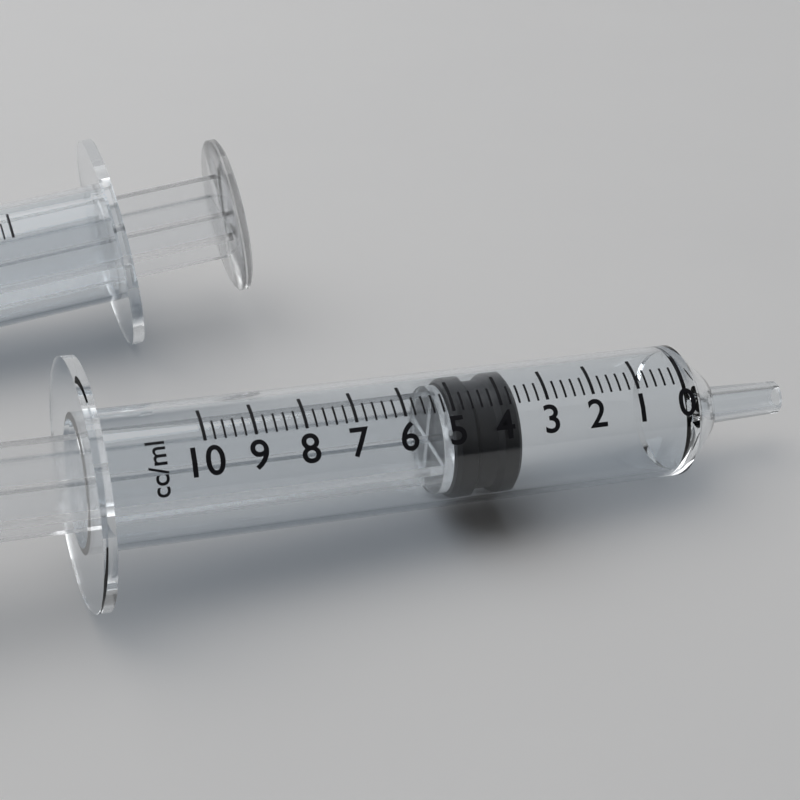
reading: 3.6 ml
